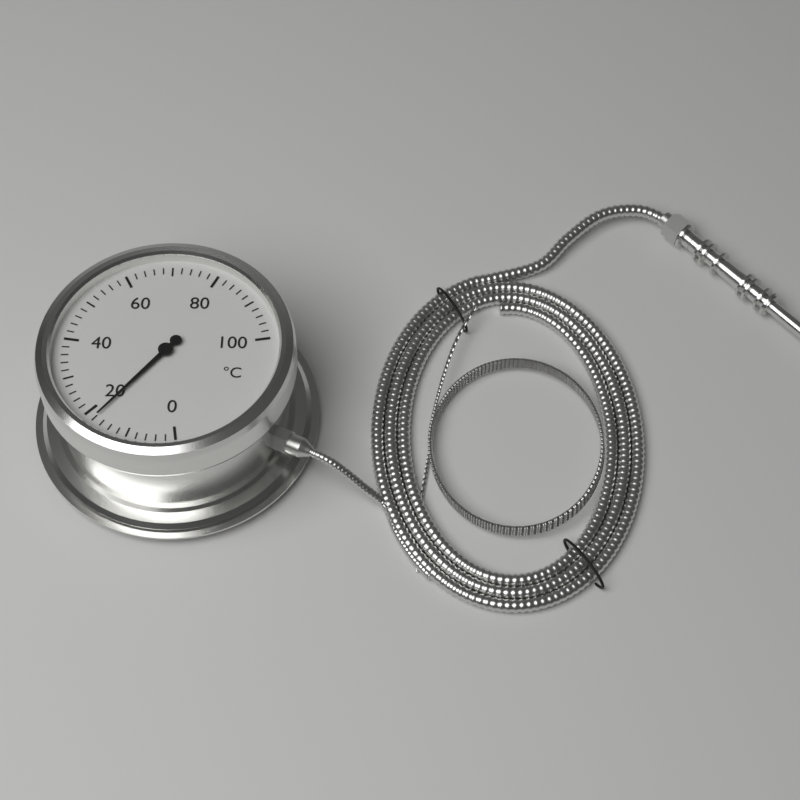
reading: 18 °C
